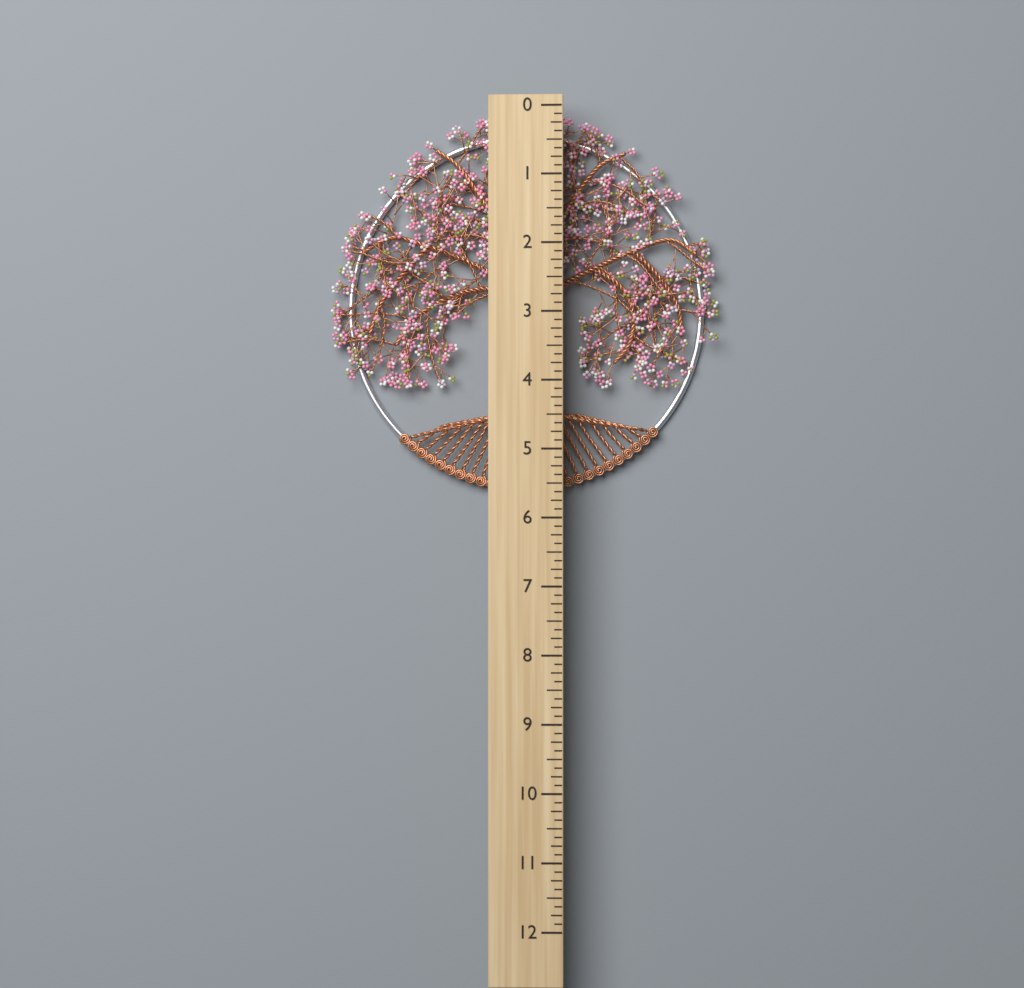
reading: 5.625 (no unit)
